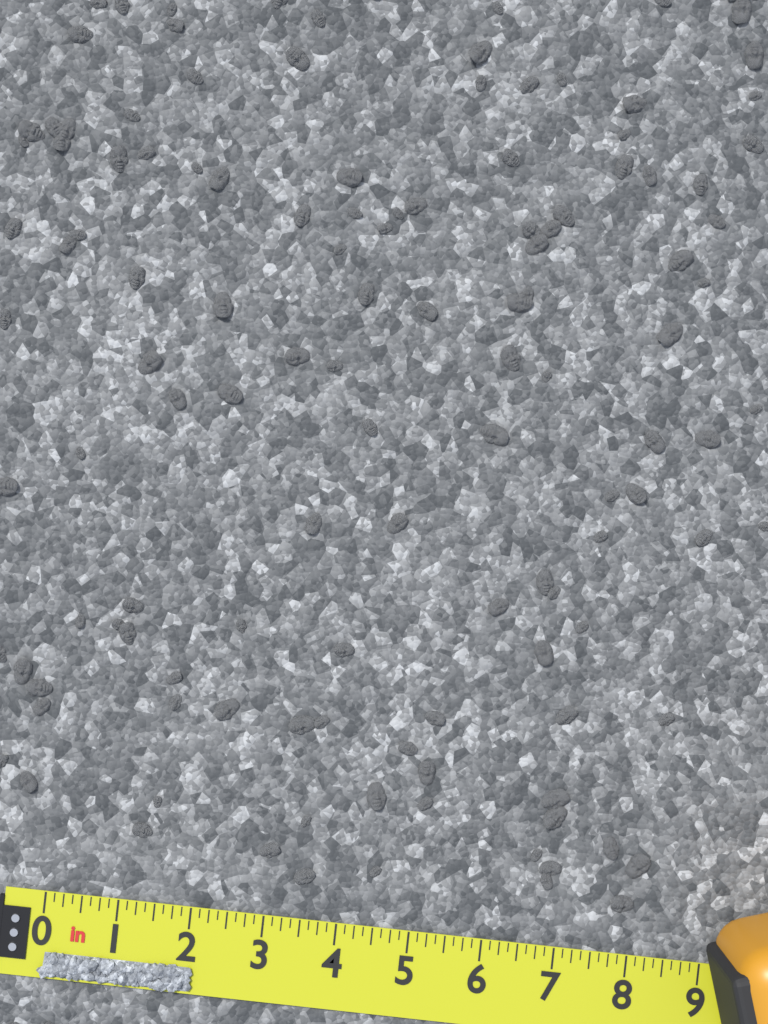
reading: 2.125 in
